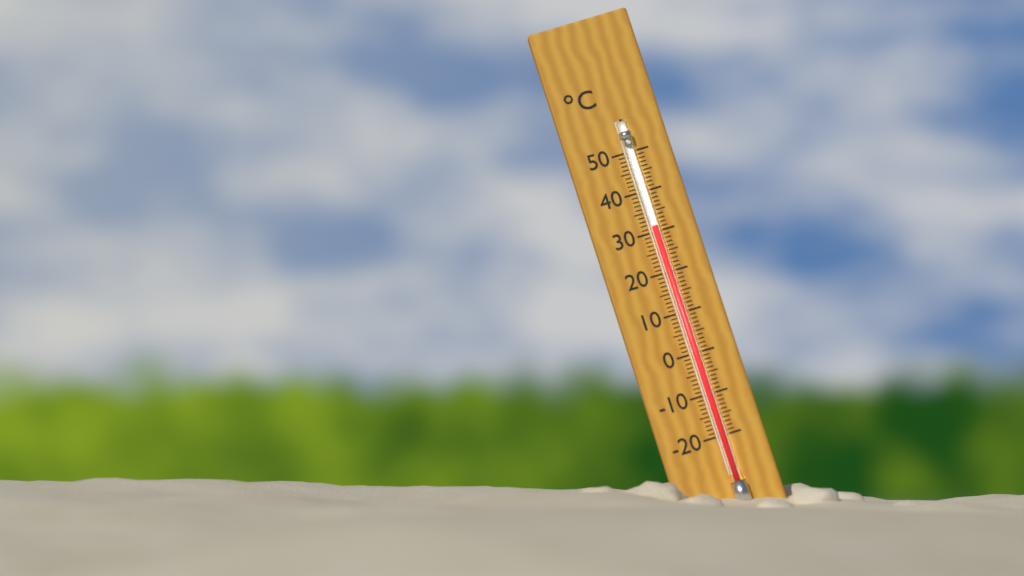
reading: 31 °C
